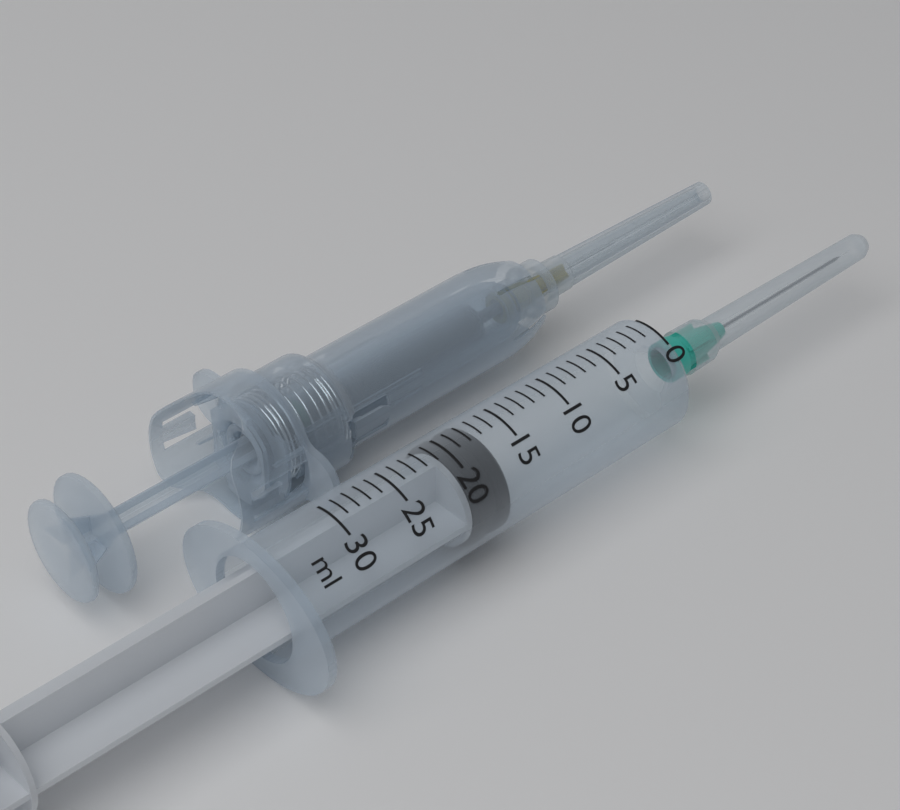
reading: 17 ml
